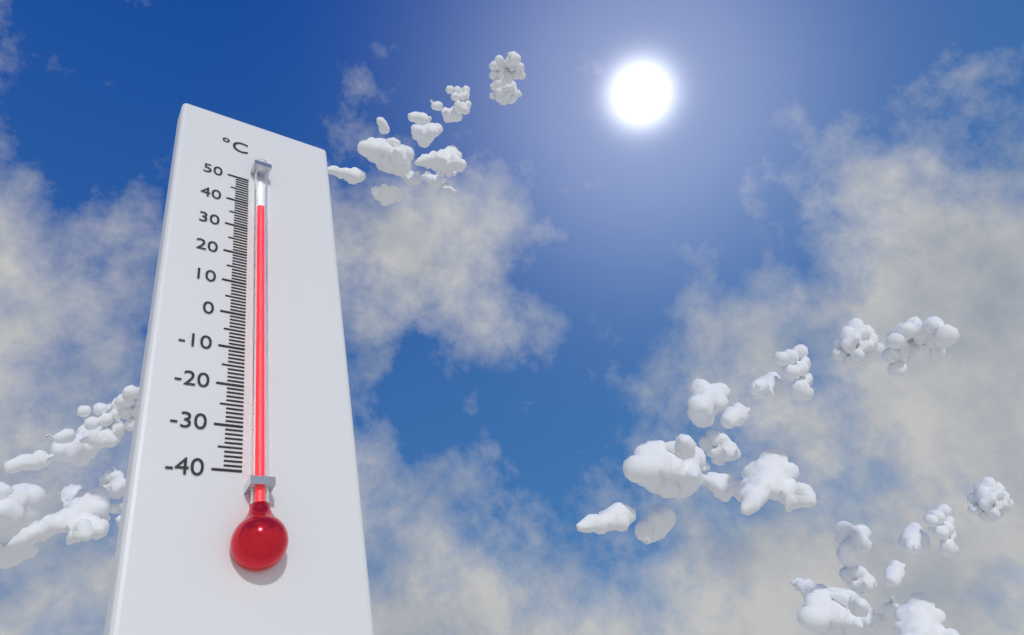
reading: 37 °C
